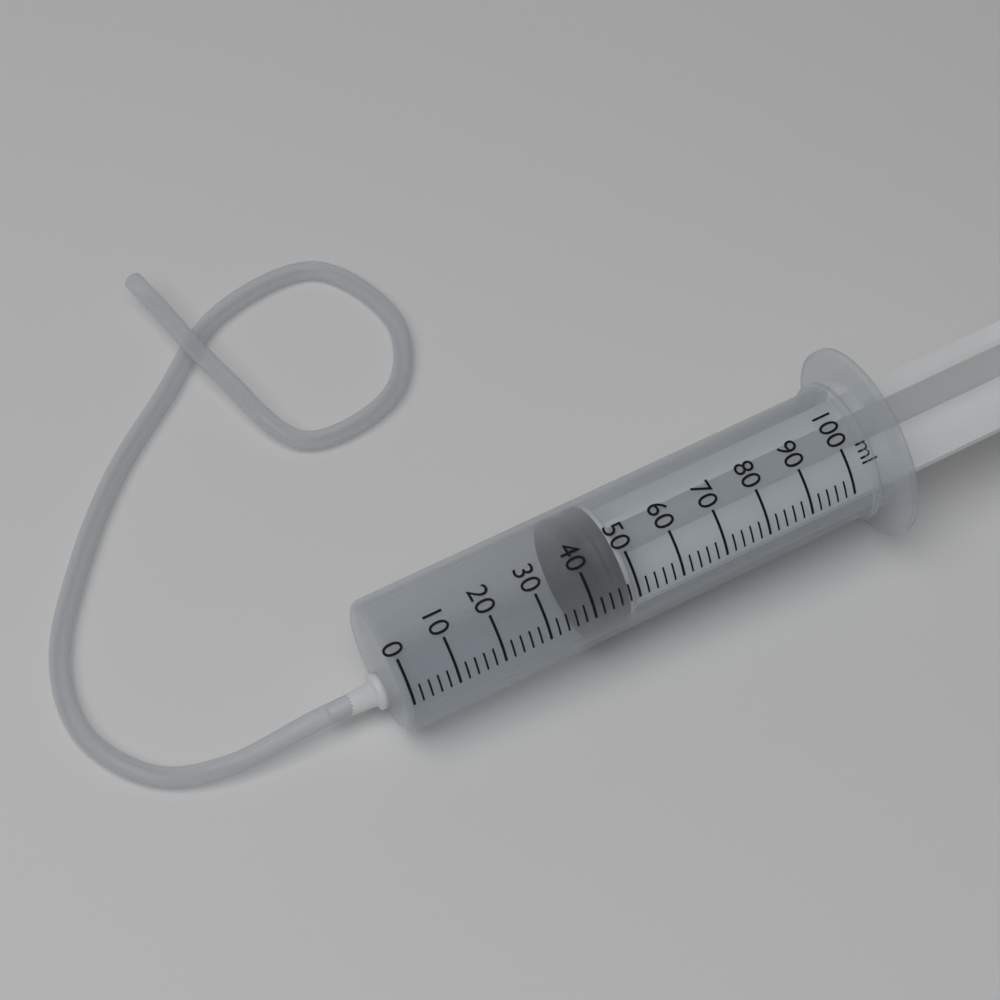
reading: 40 ml
